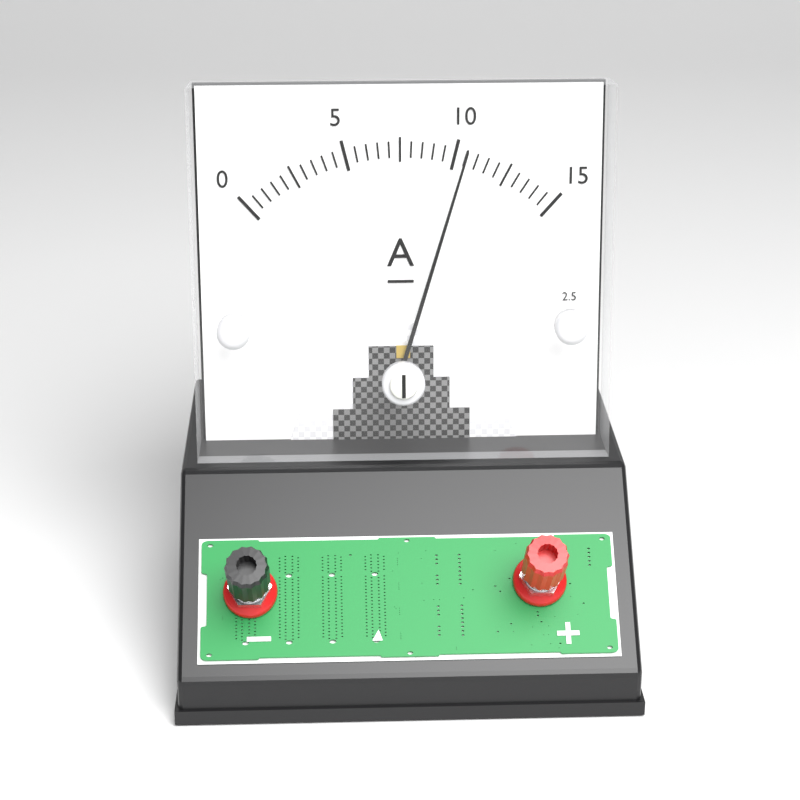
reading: 10.5 A
